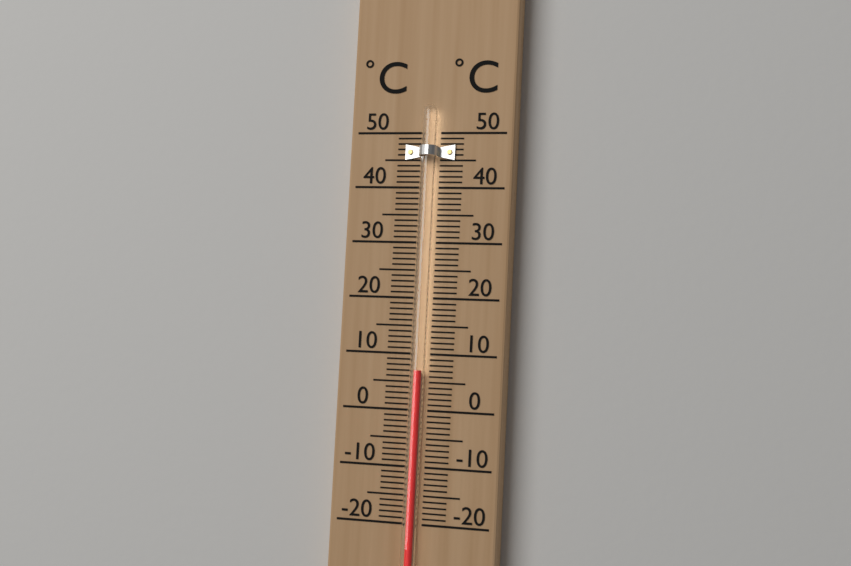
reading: 7 °C
